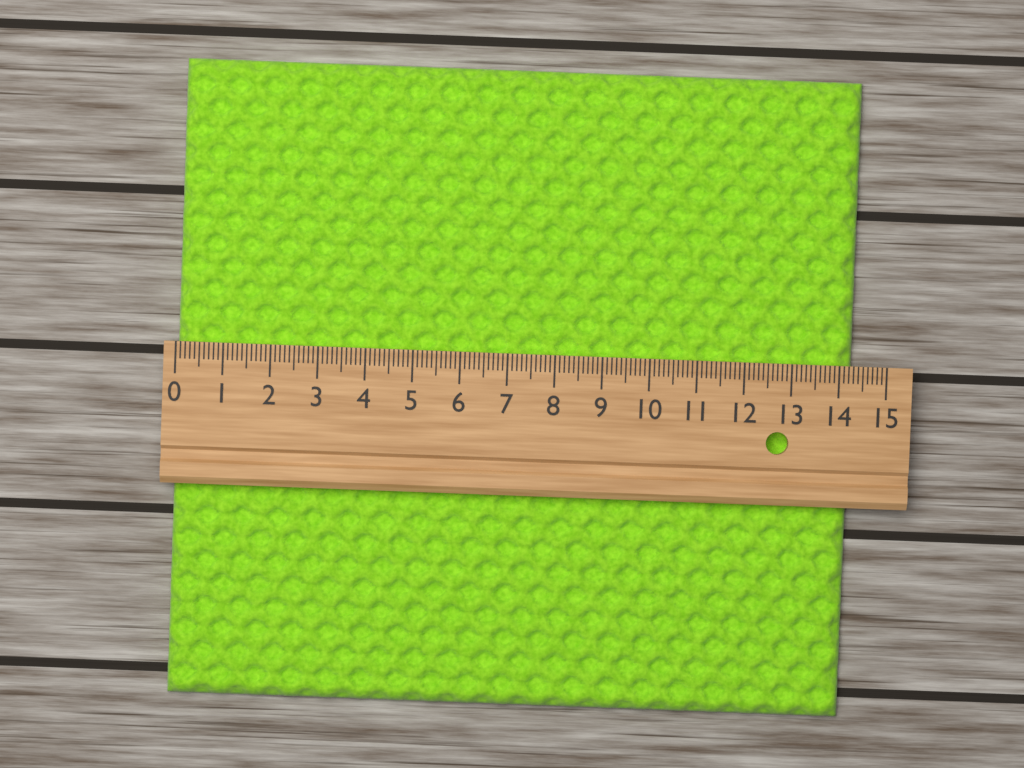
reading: 14.3 (no unit)
